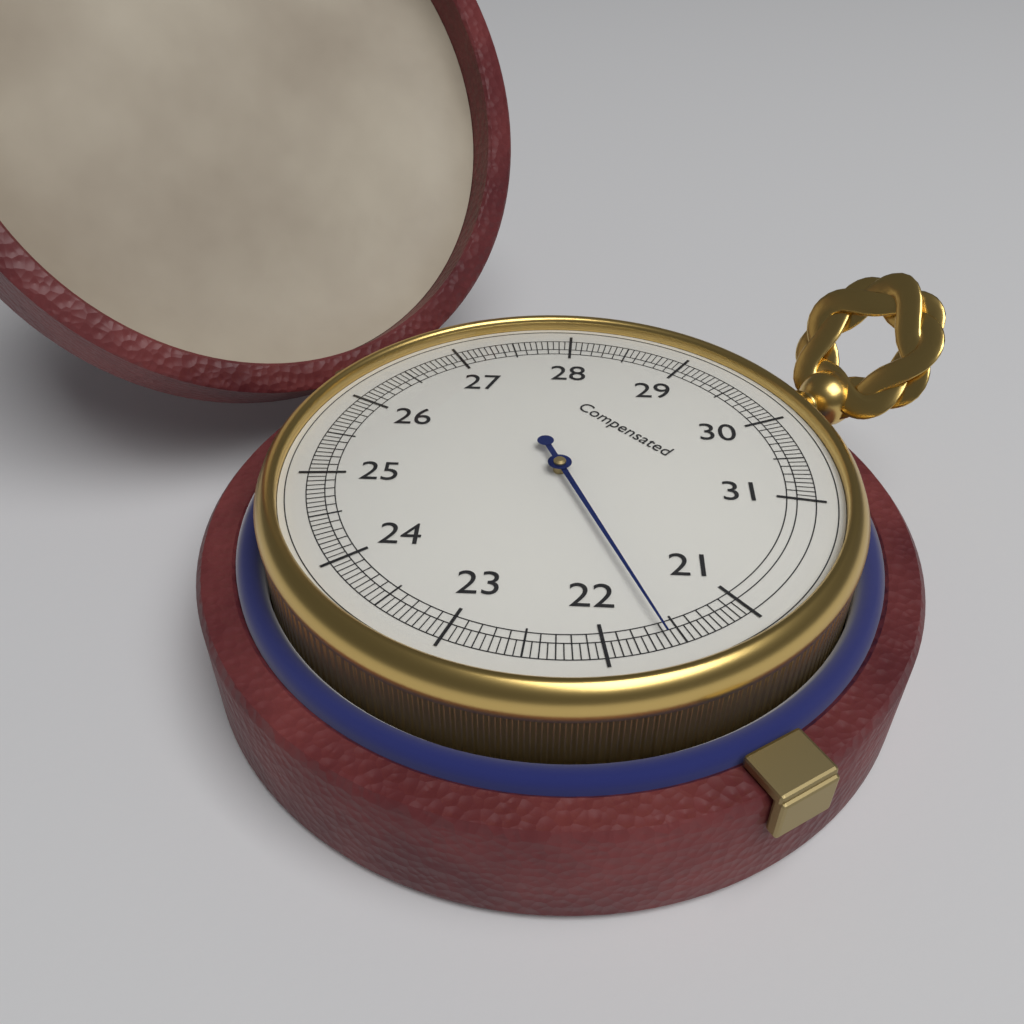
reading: 21.60 (no unit)
